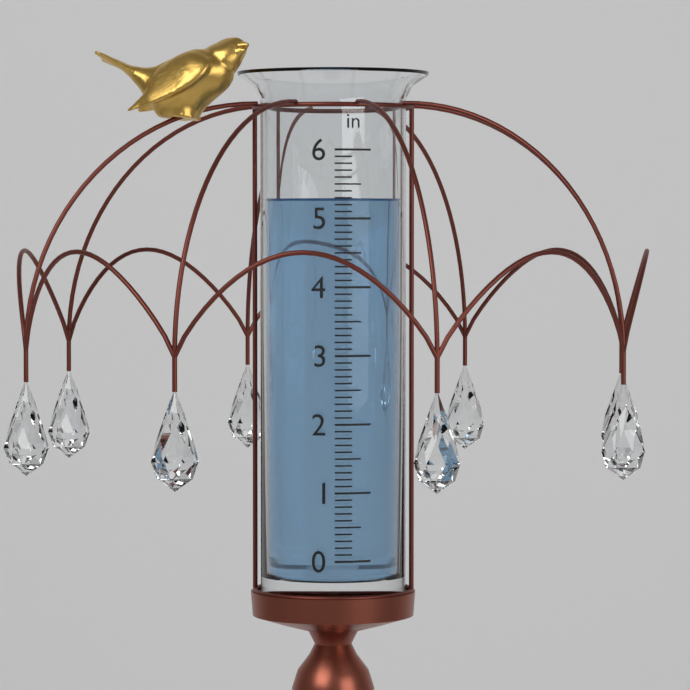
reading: 5.3 in
